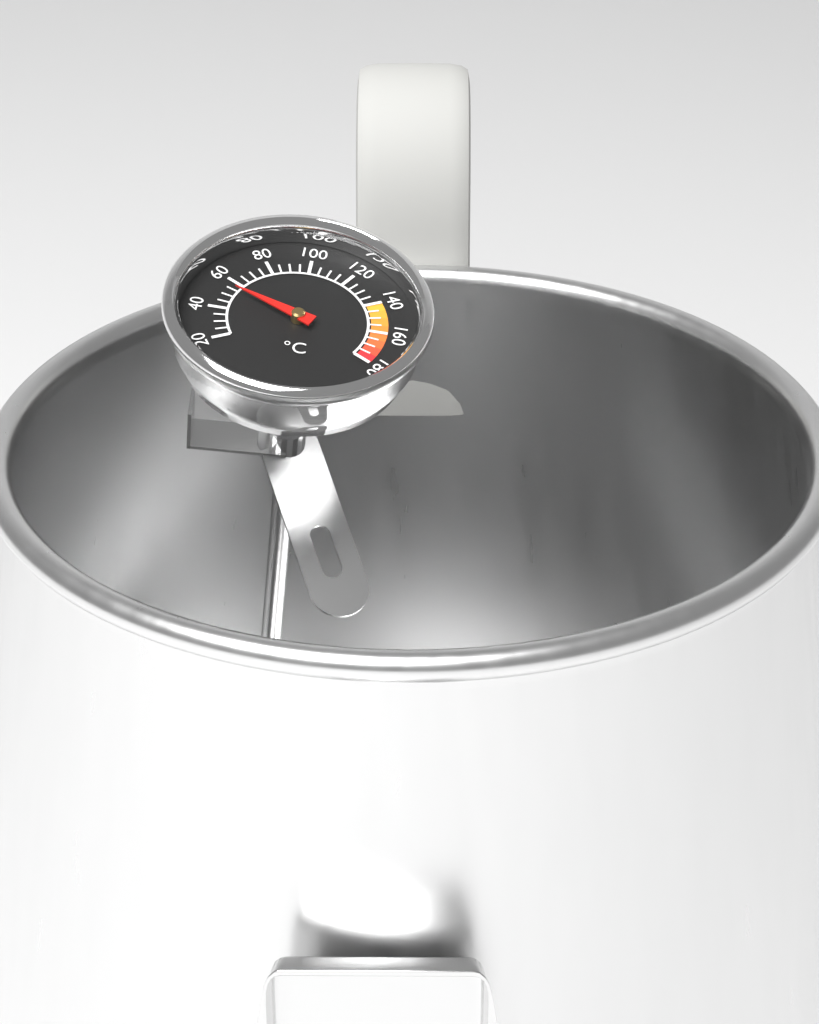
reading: 55 °C
